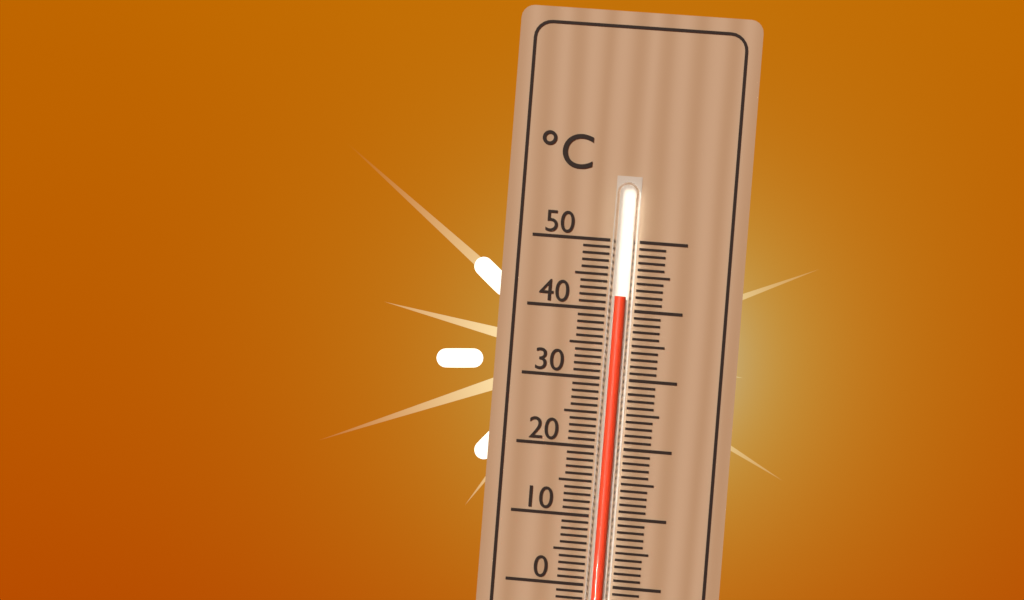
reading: 42 °C
